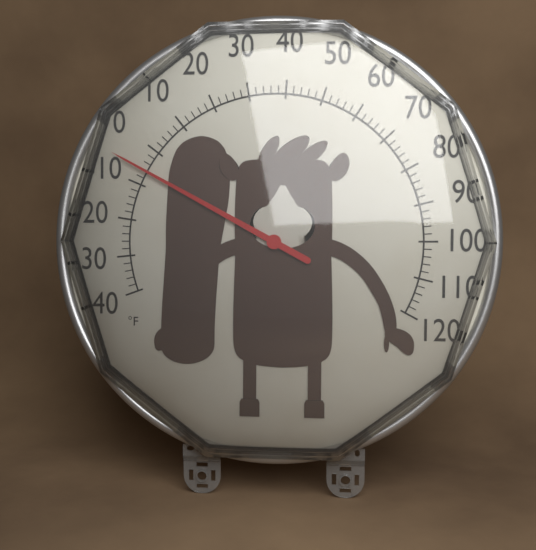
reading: -6 °F
